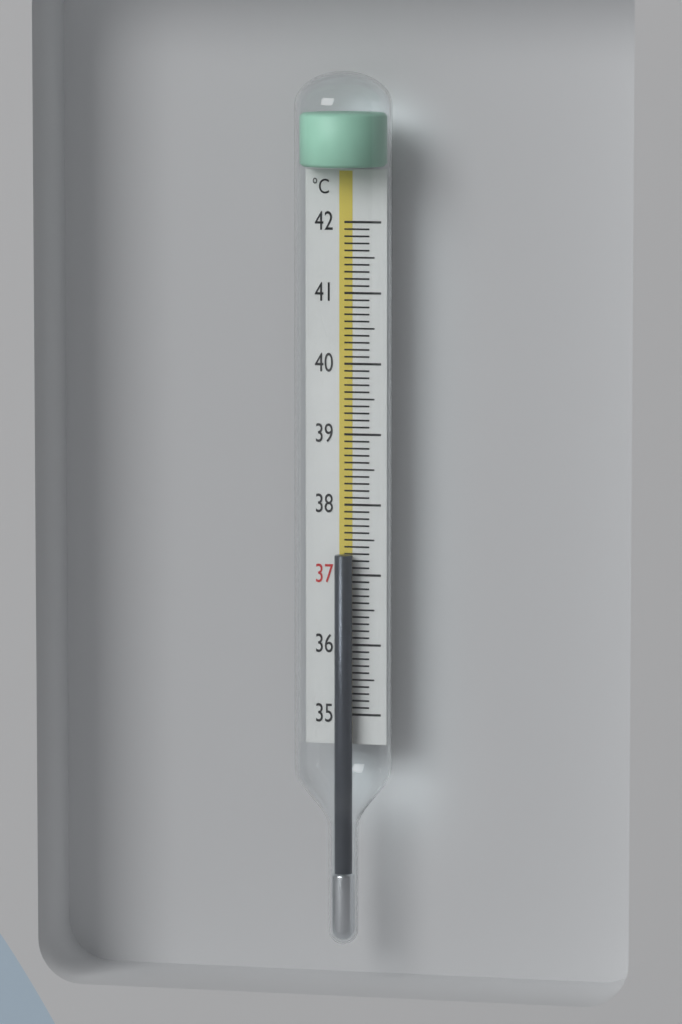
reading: 37.3 °C
